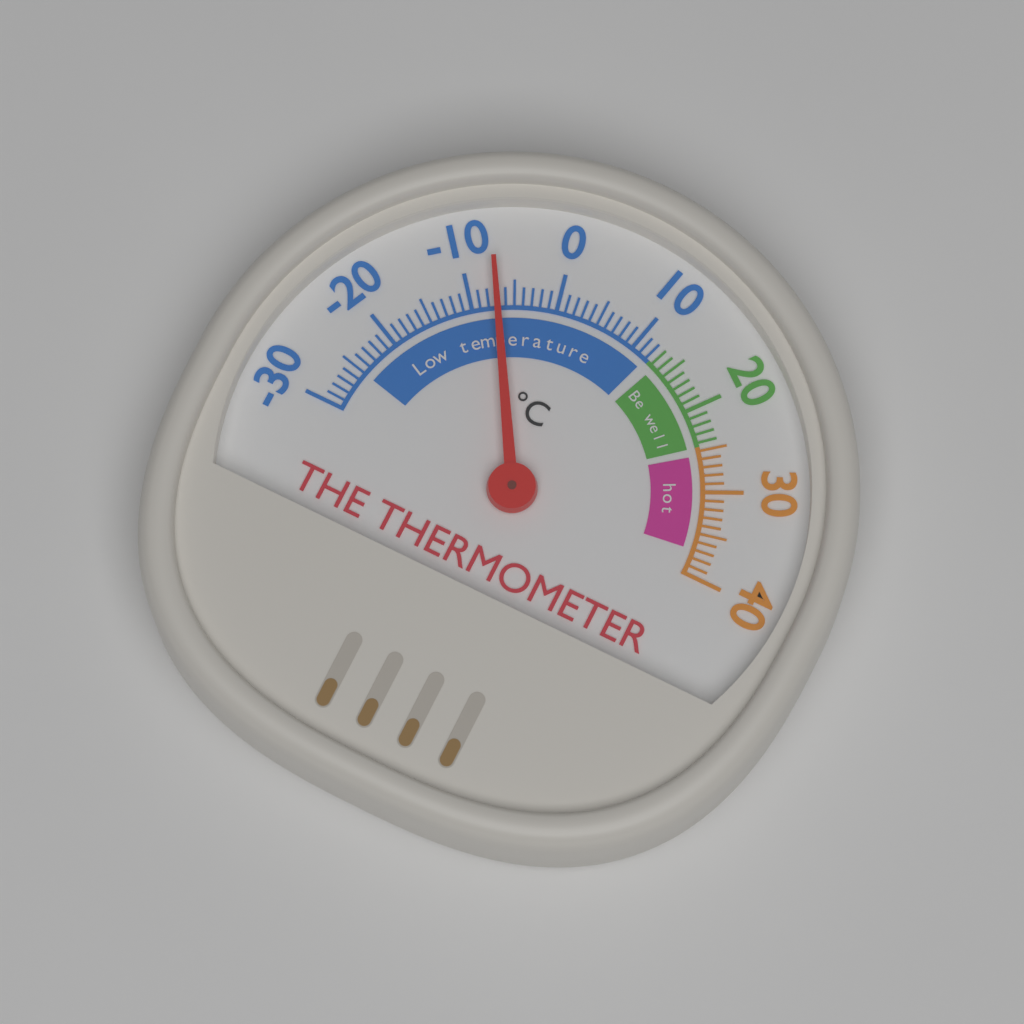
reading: -7 °C
